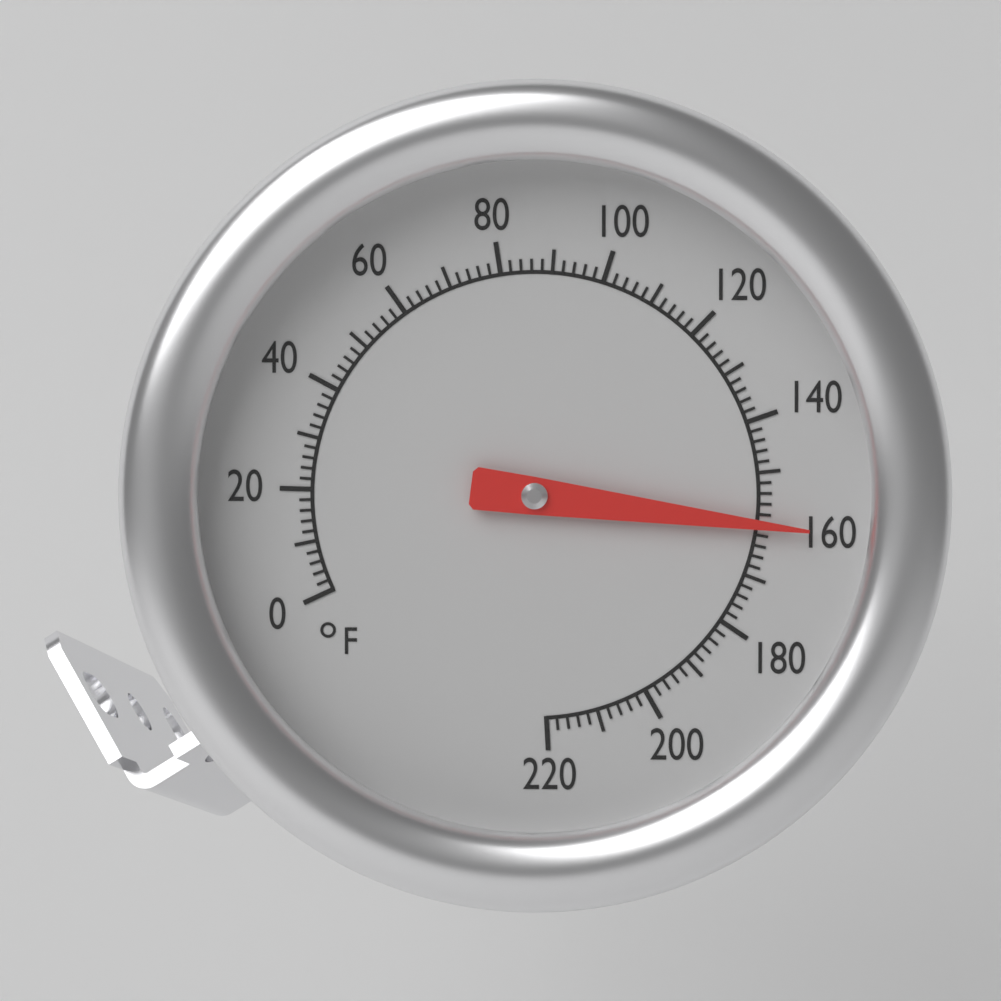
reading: 160 °F
